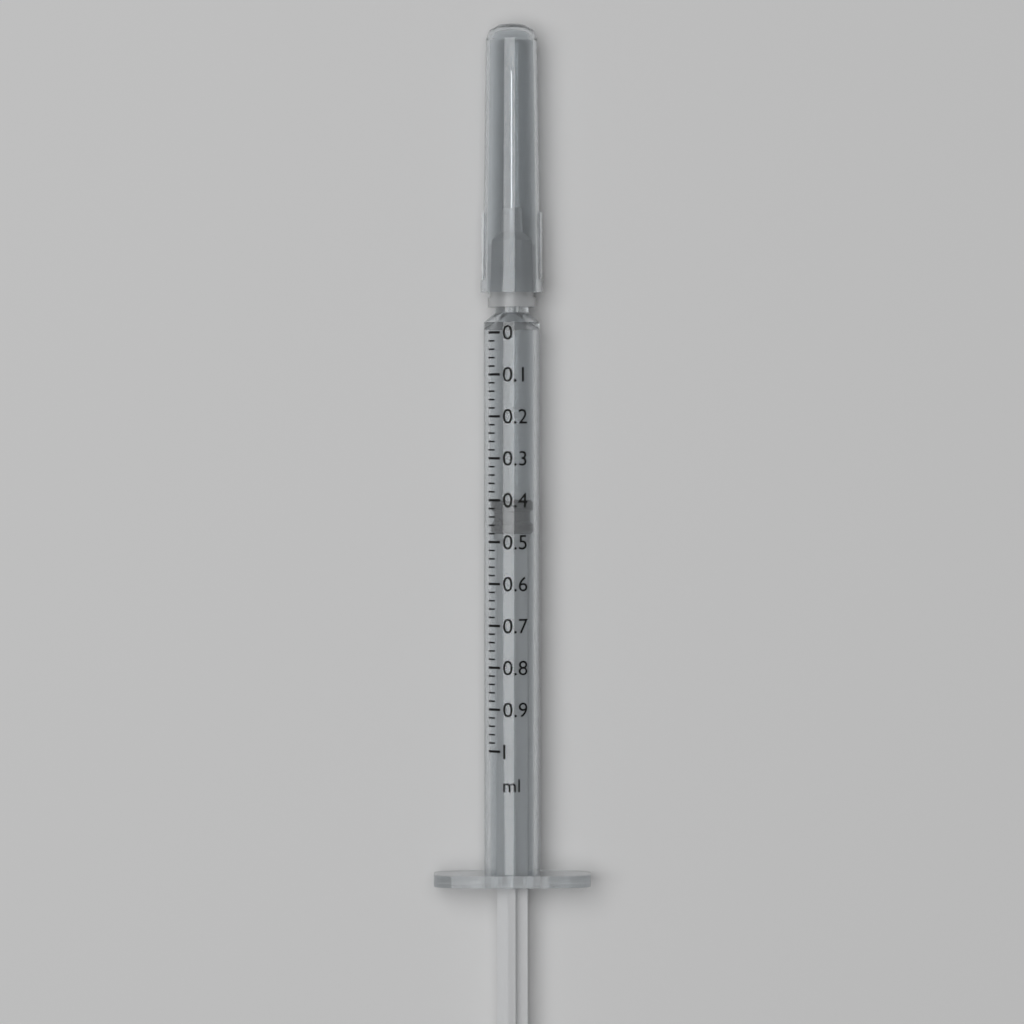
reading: 0.40 ml
